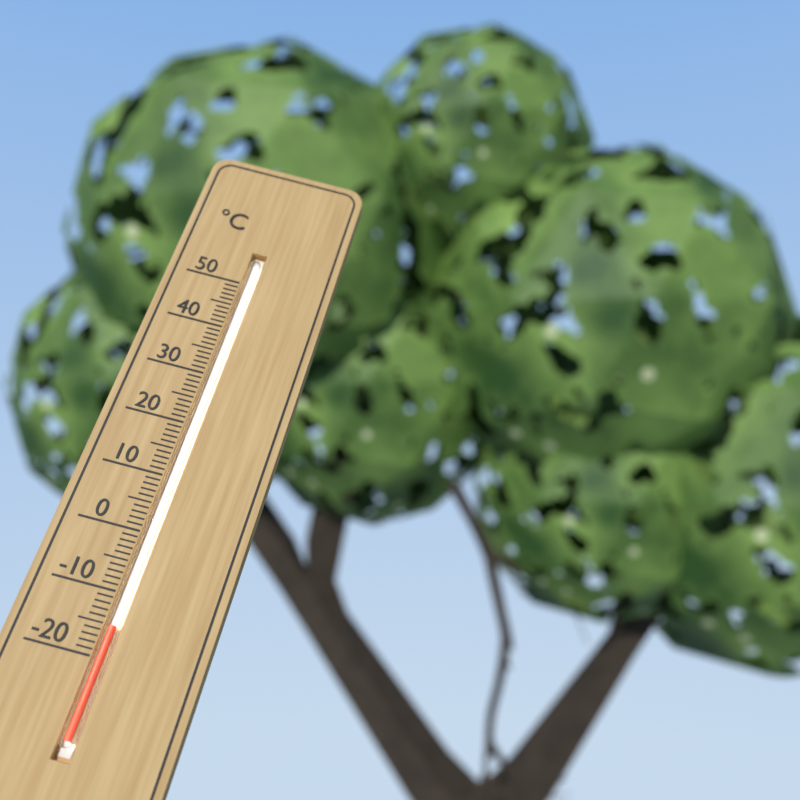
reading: -15 °C
